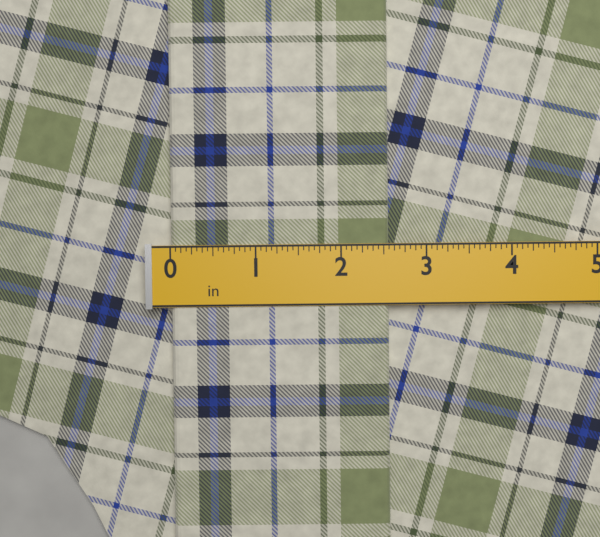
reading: 2.5625 in
